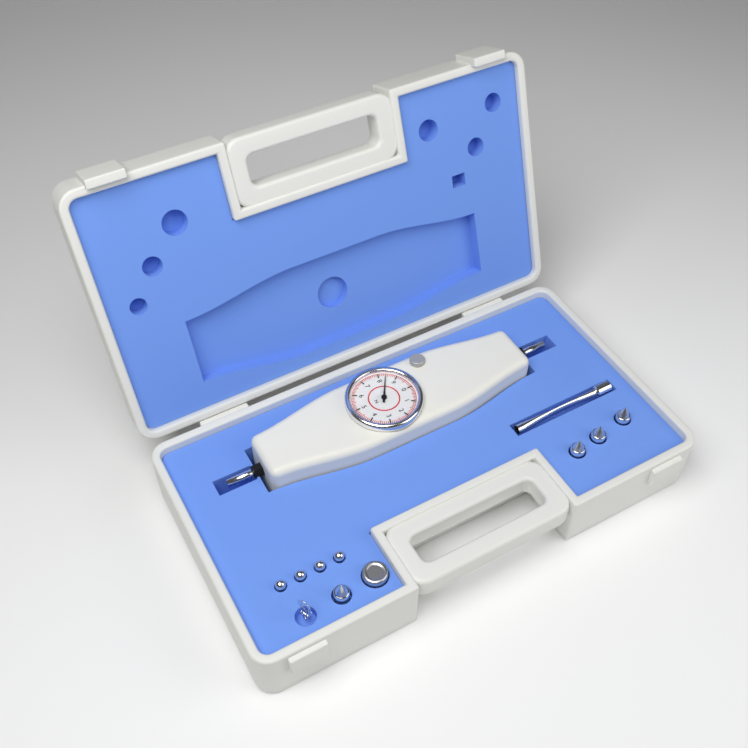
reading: 8.4 N
